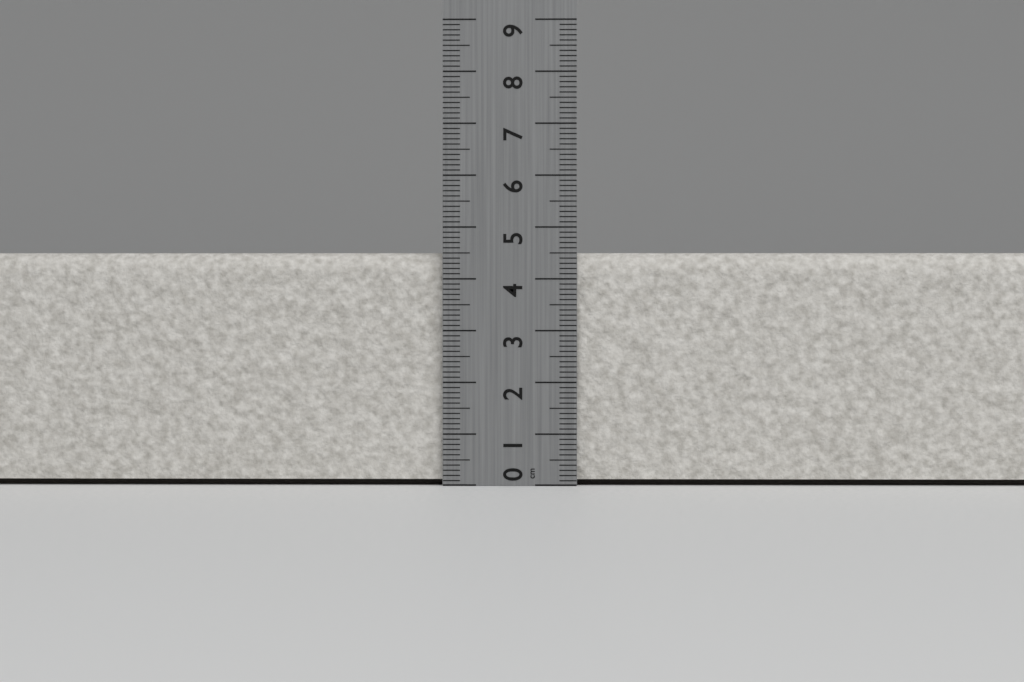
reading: 4.5 cm
